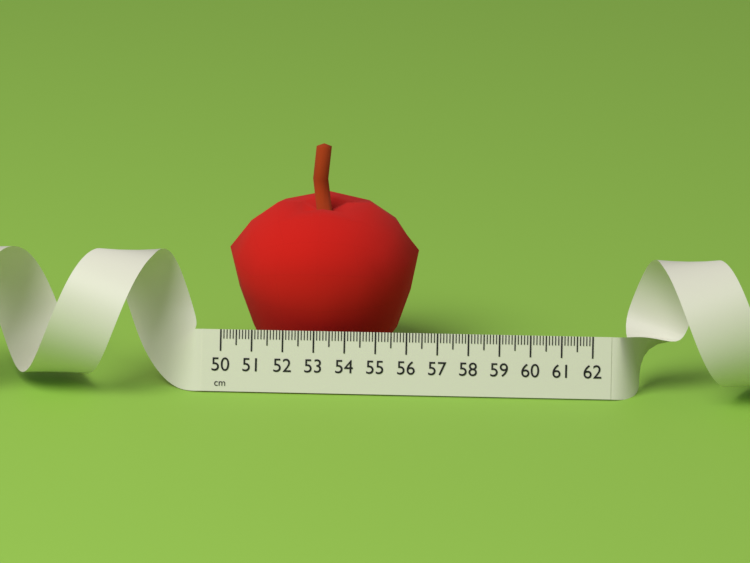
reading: 56.2 cm
